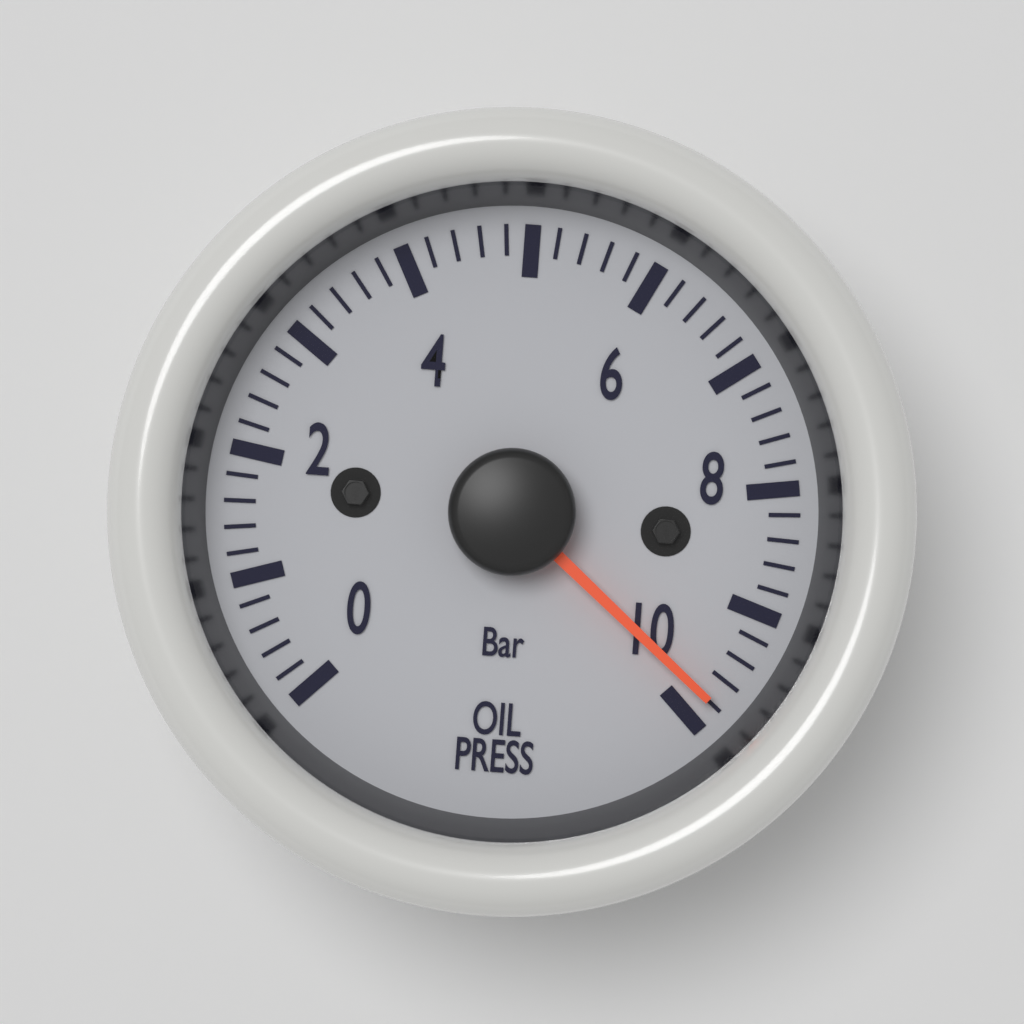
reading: 9.8 bar
